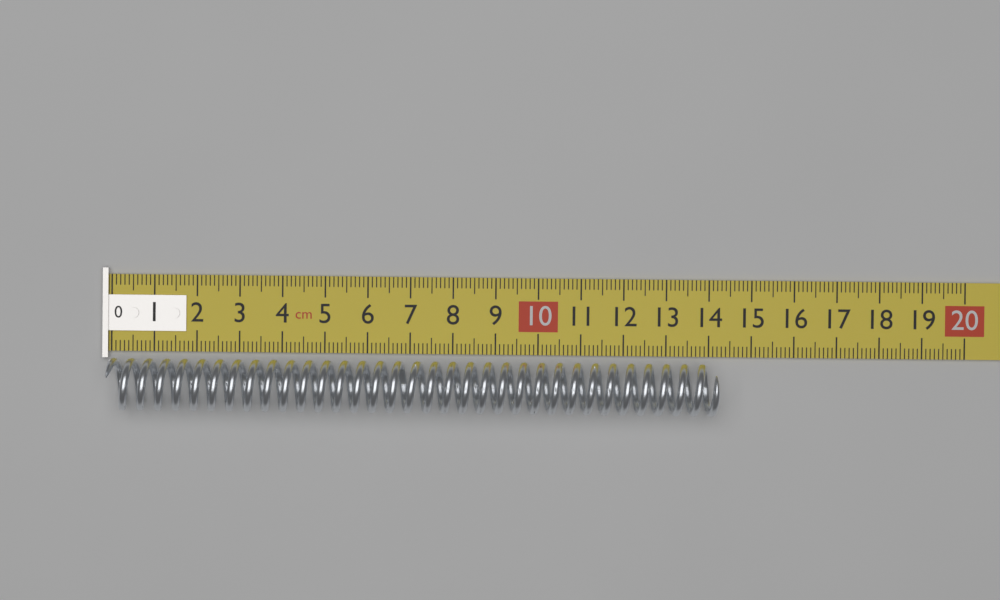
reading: 14.2 cm
